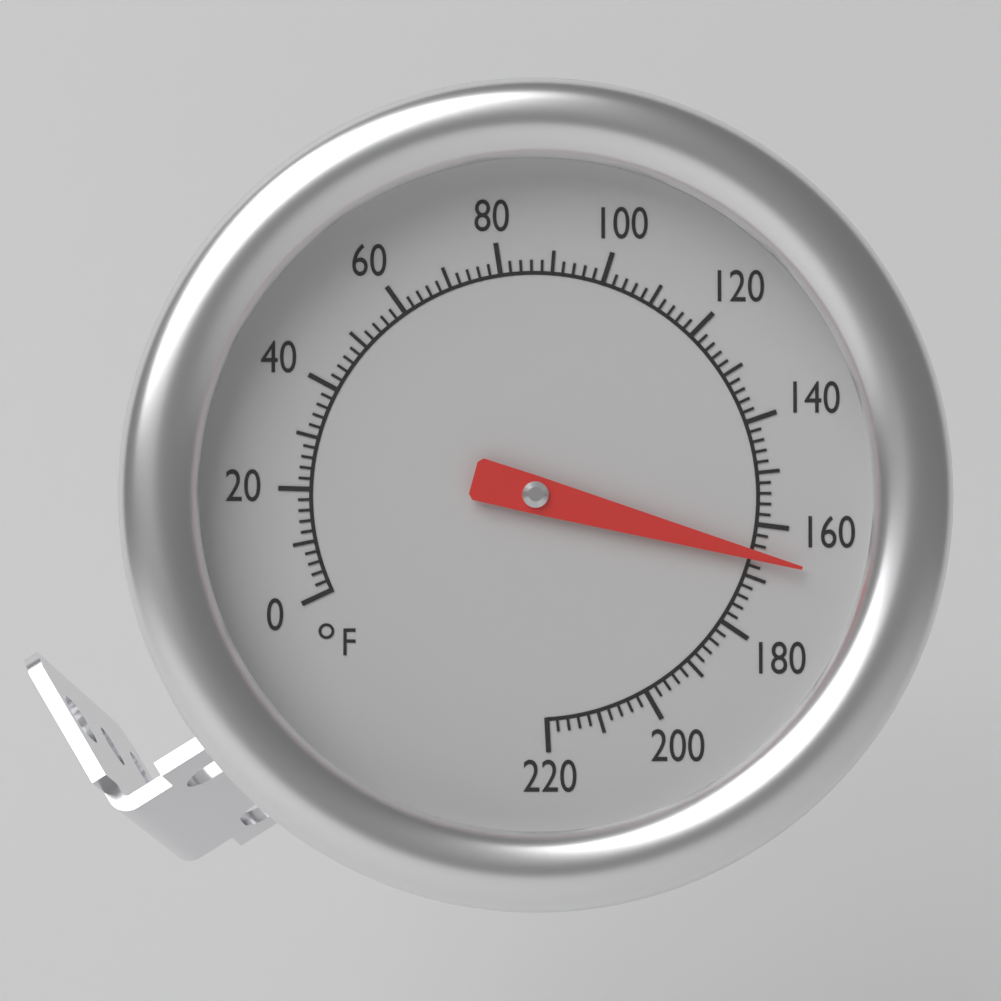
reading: 166 °F
